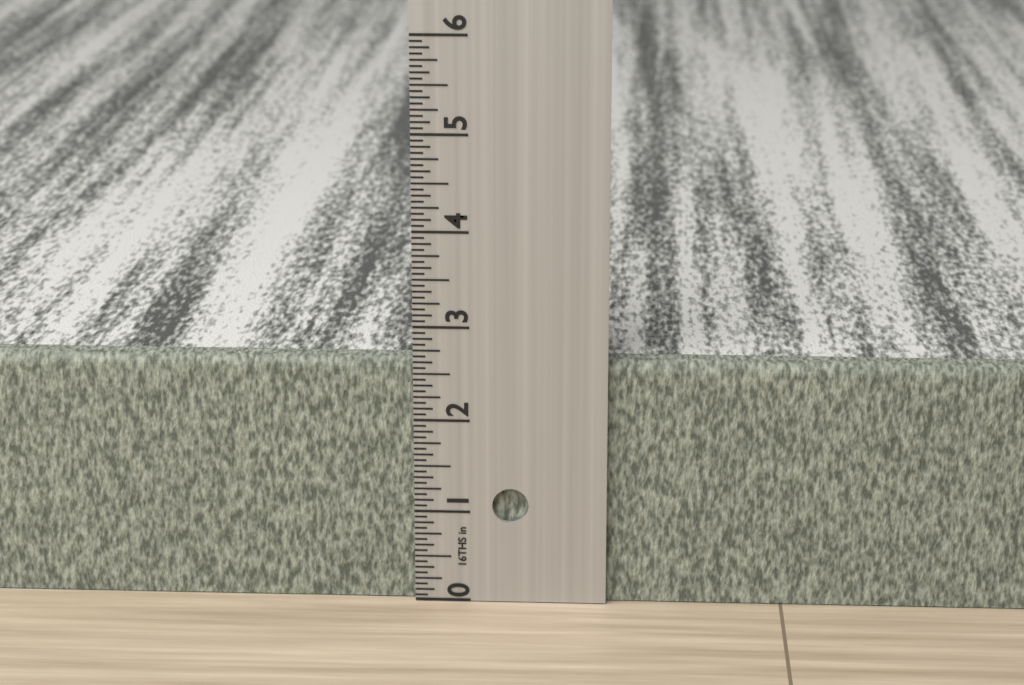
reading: 2.6250 in
